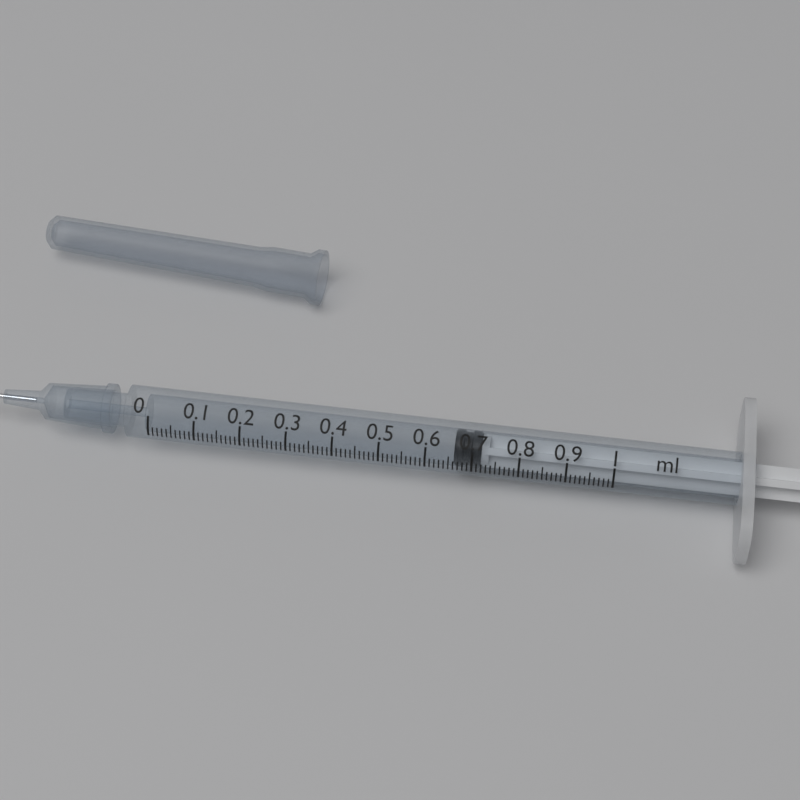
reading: 0.66 ml
